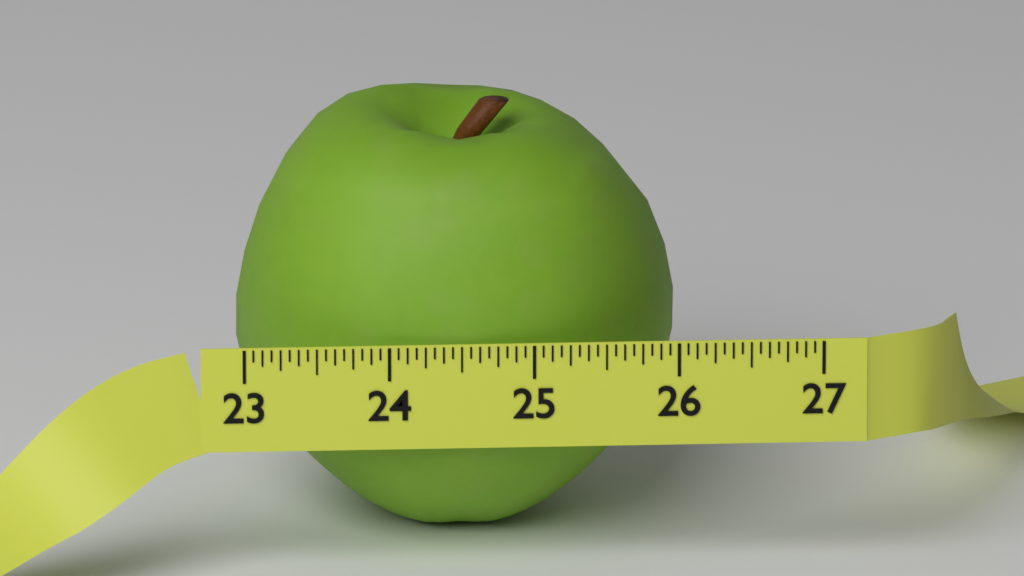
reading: 26.0625 (no unit)
